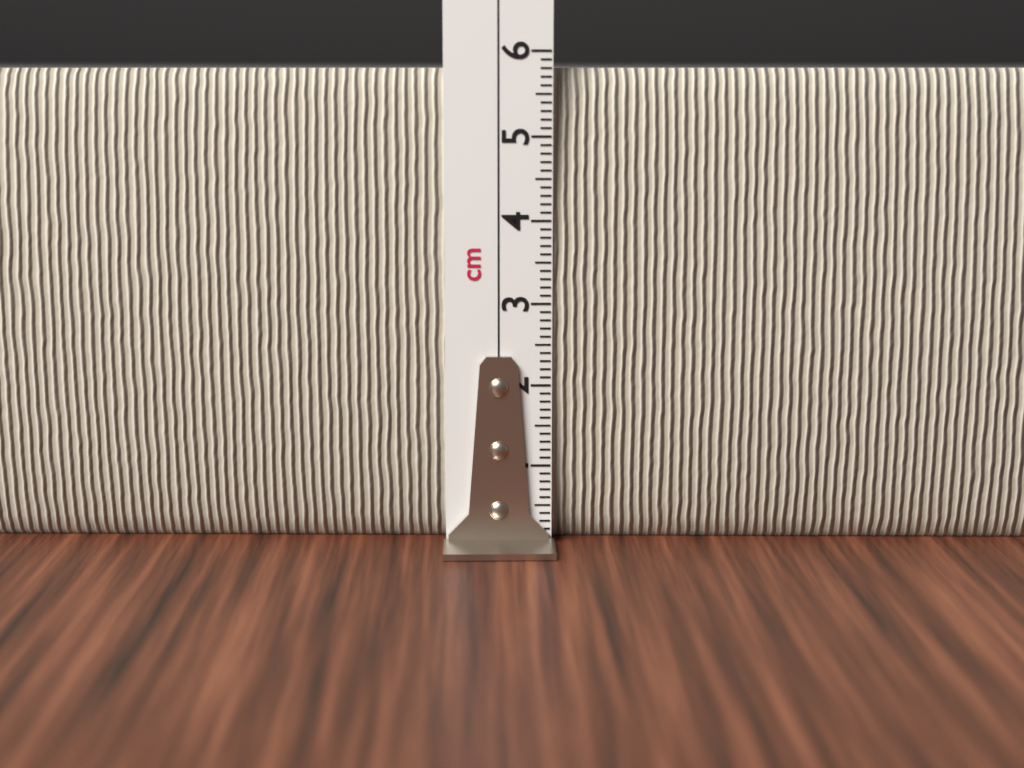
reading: 5.8 cm
